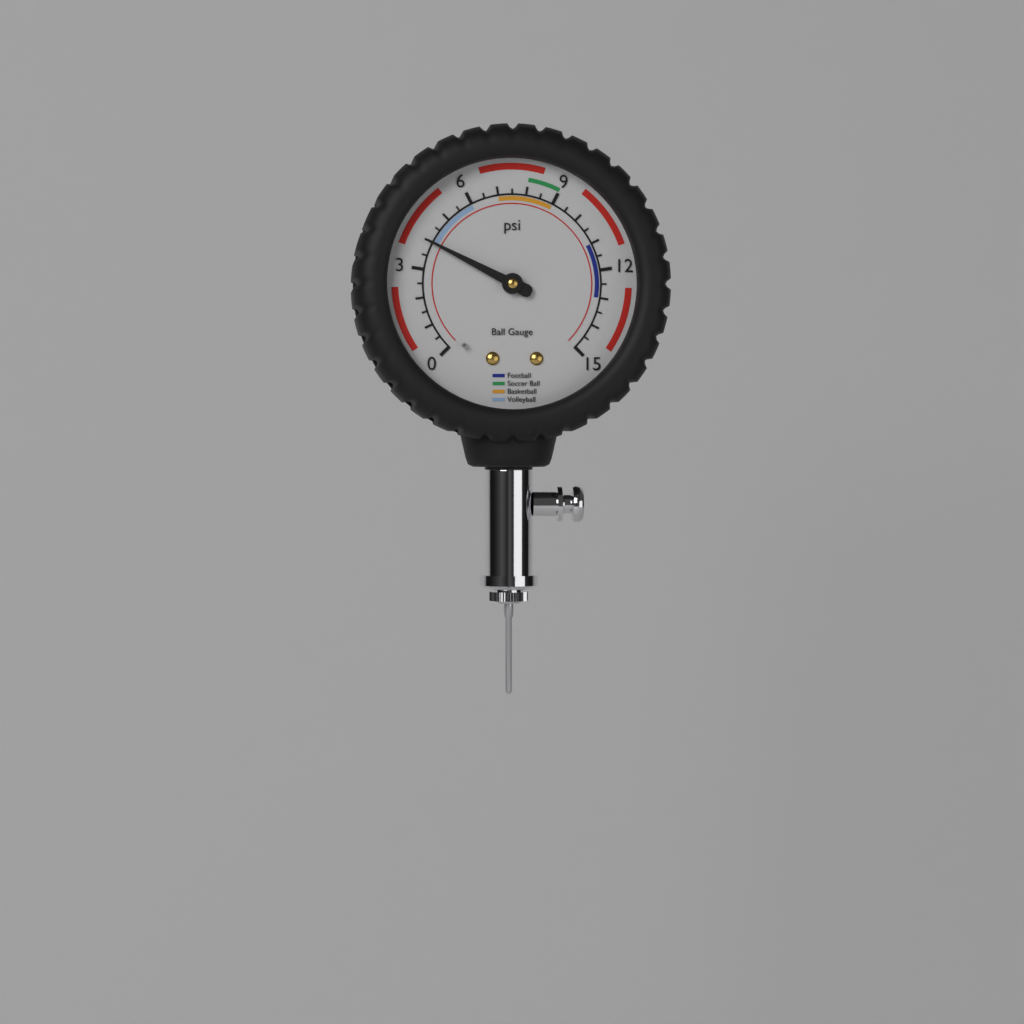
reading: 4.0 psi
